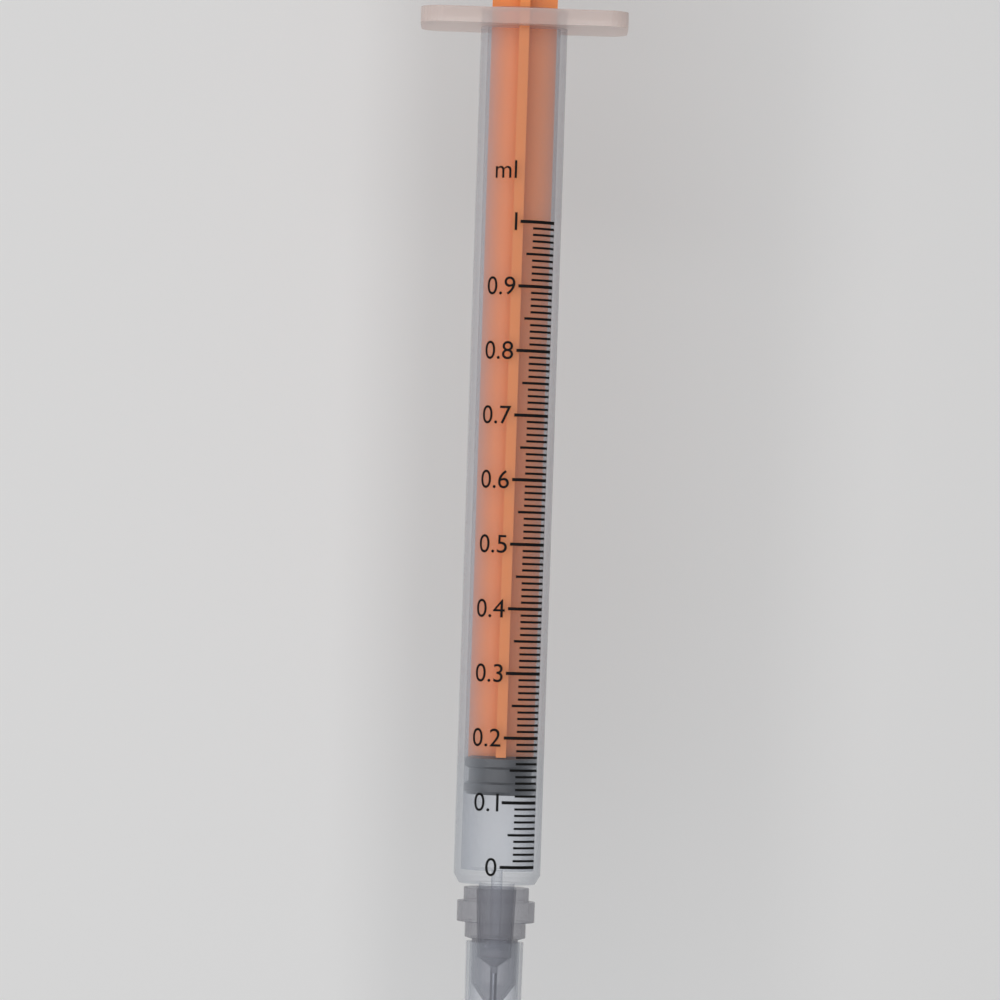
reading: 0.11 ml
